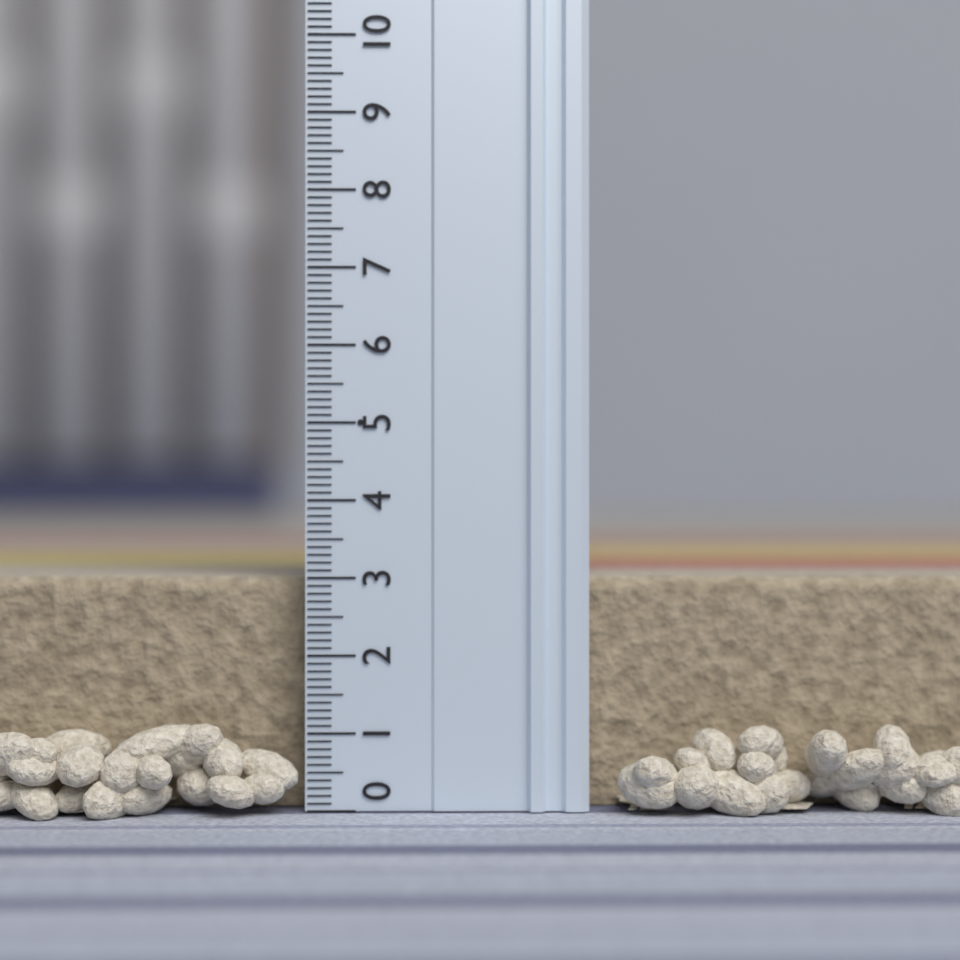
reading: 3.0 (no unit)
